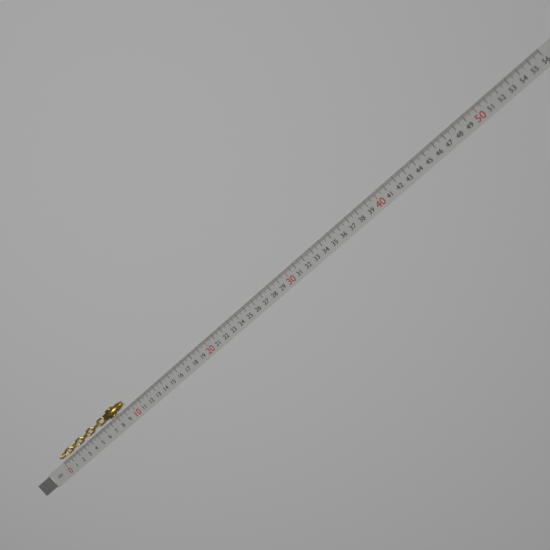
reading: 9.5 cm
